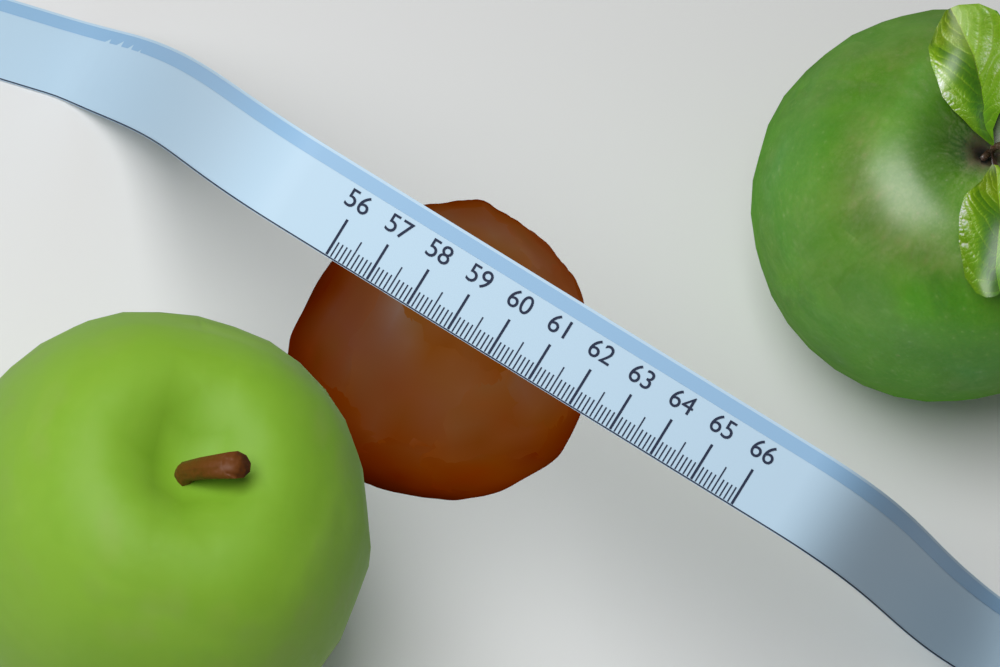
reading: 62.4 (no unit)
